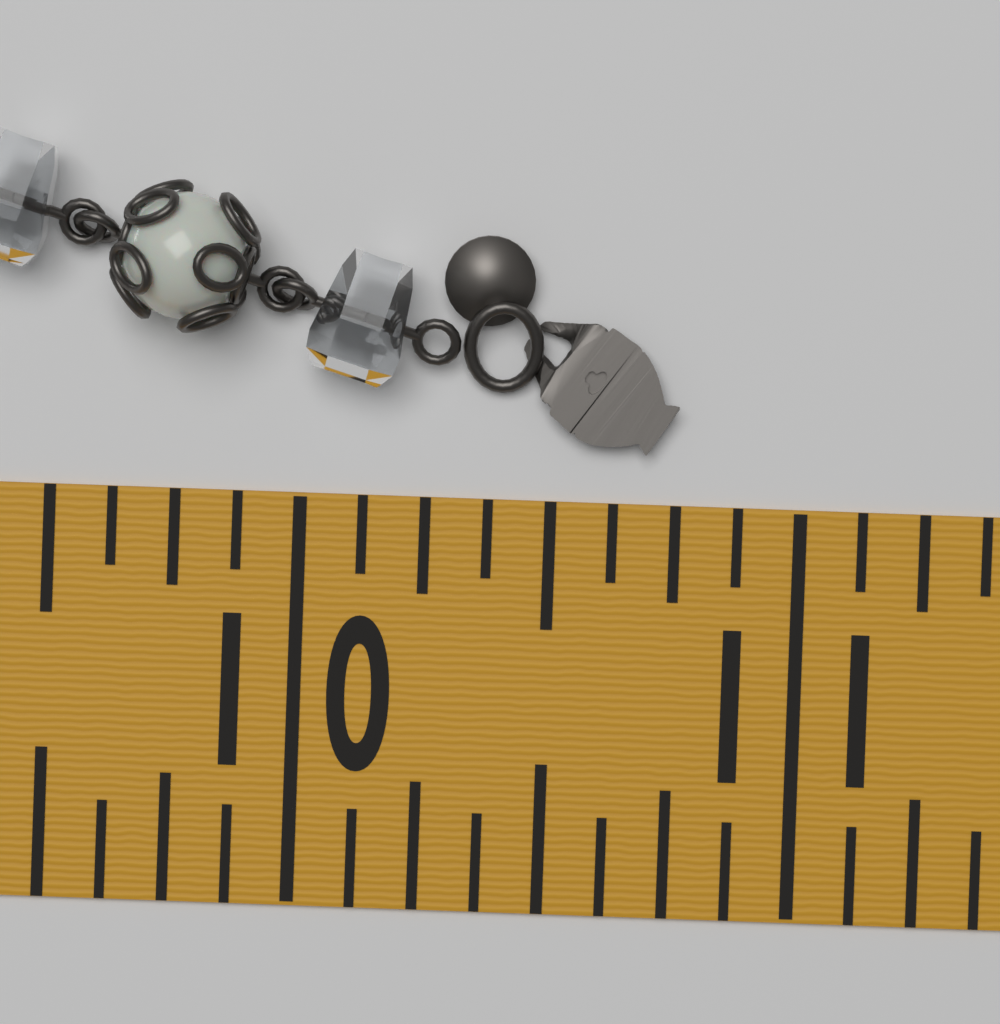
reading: 10.750 in
